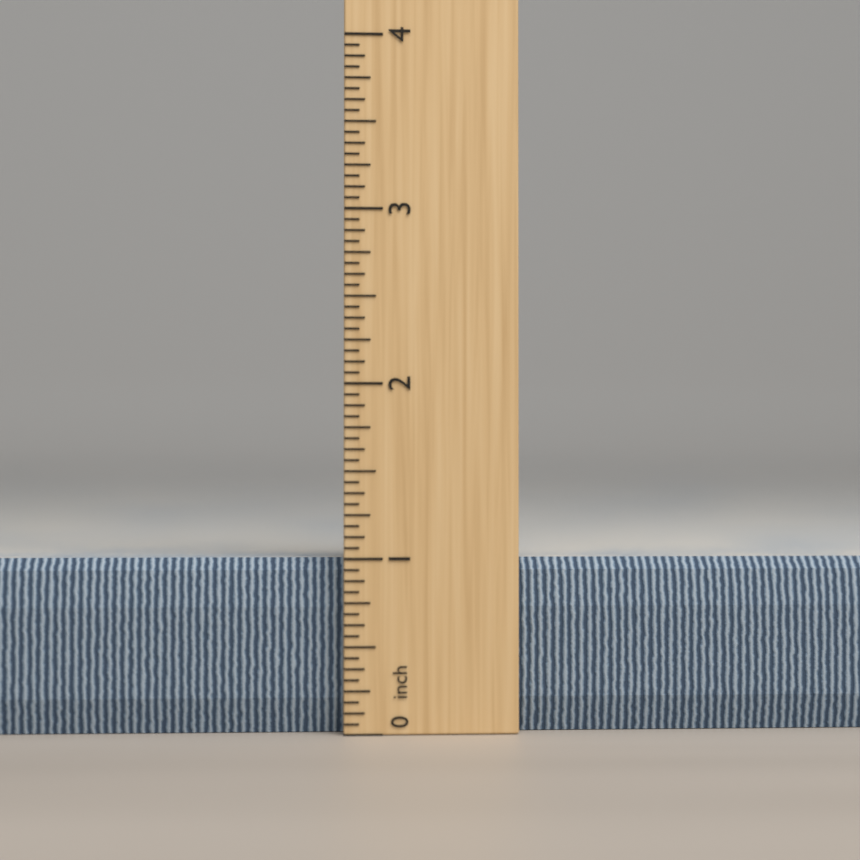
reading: 1.0000 inch
